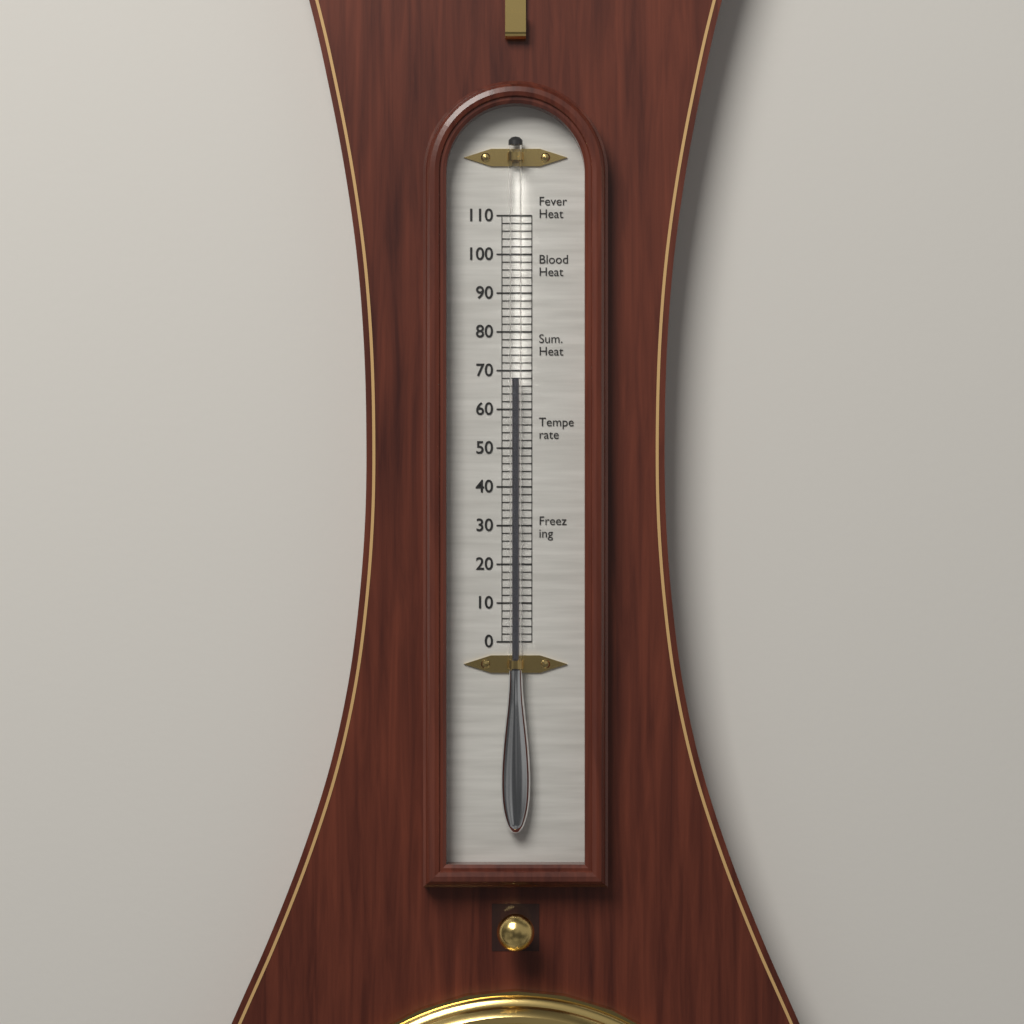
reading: 68 (no unit)
